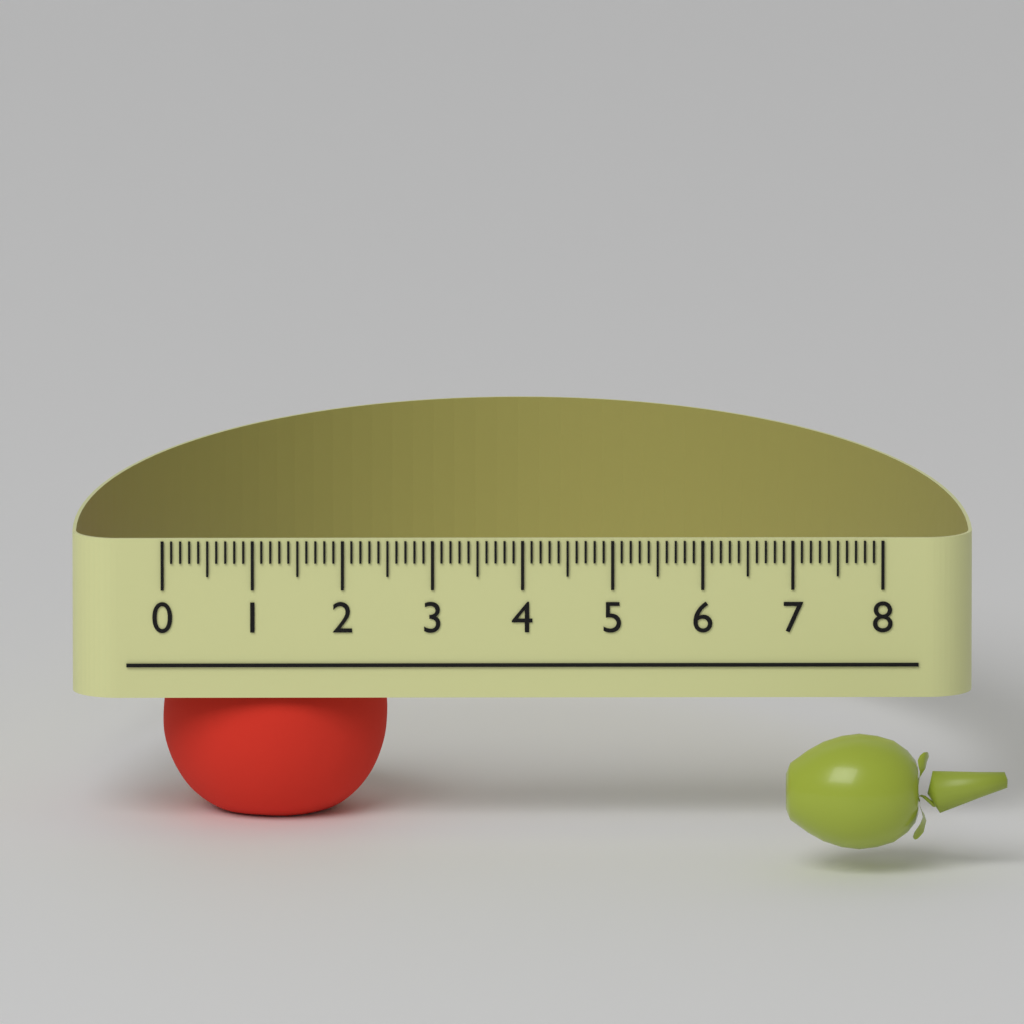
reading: 2.5 (no unit)
